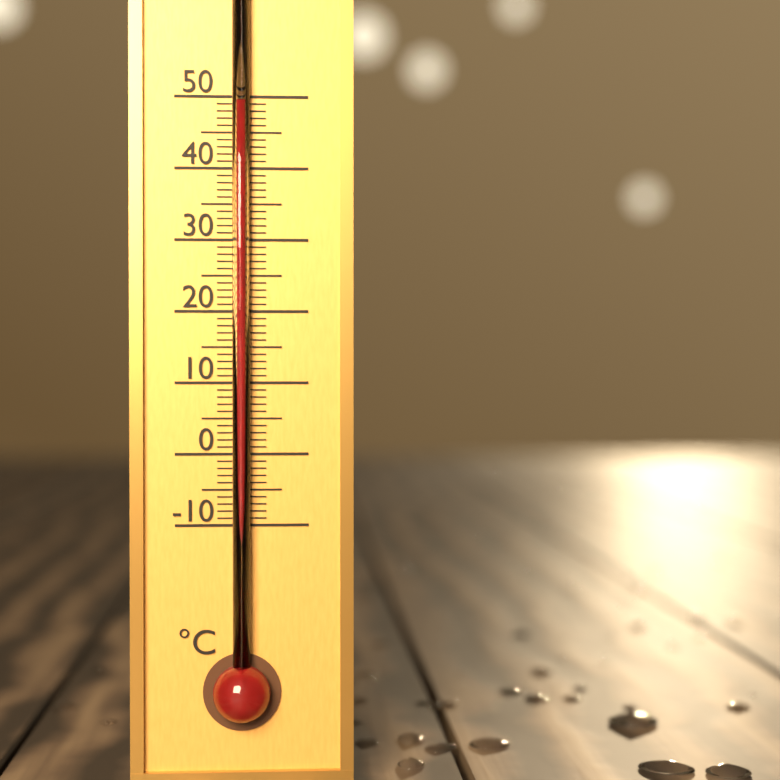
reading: 49 °C
